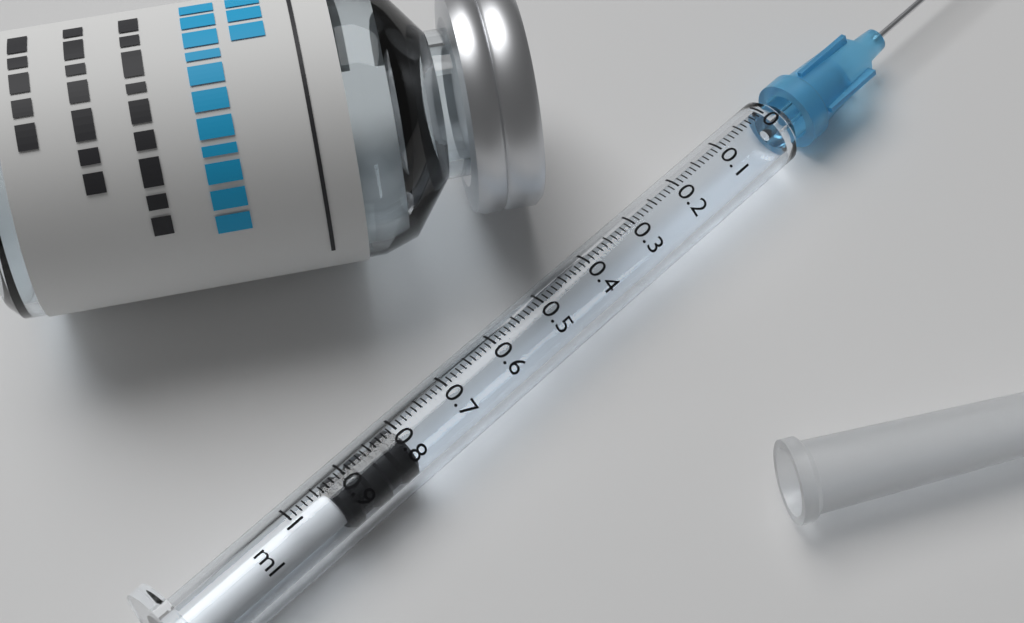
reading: 0.80 ml
